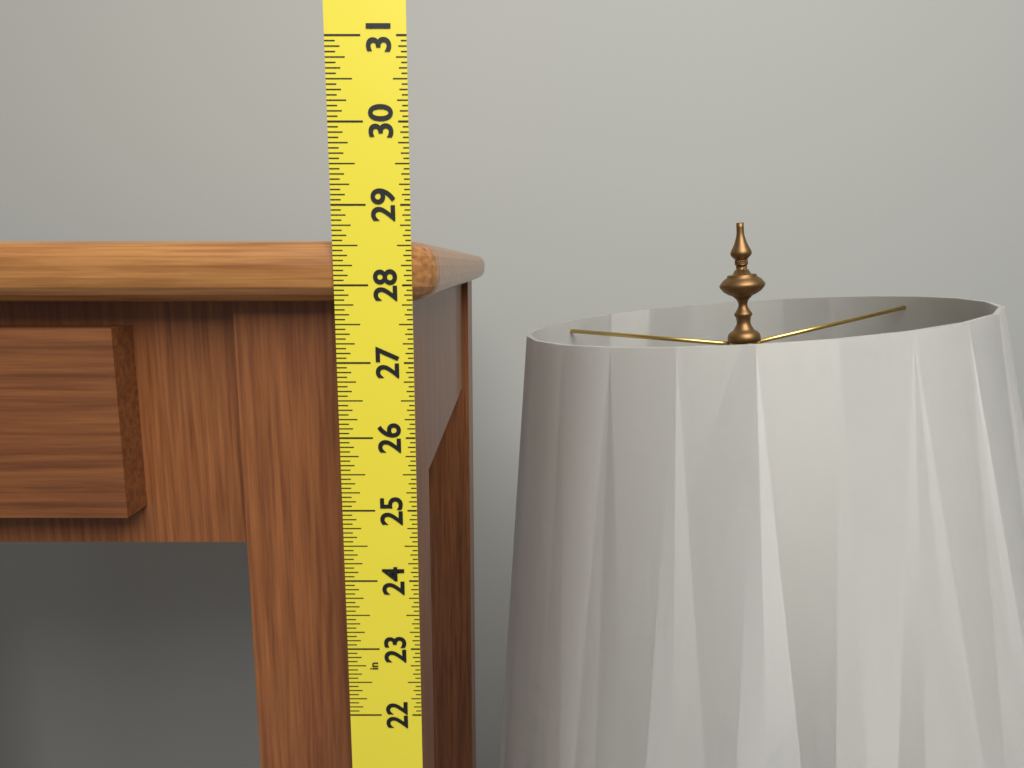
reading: 28.5625 in
